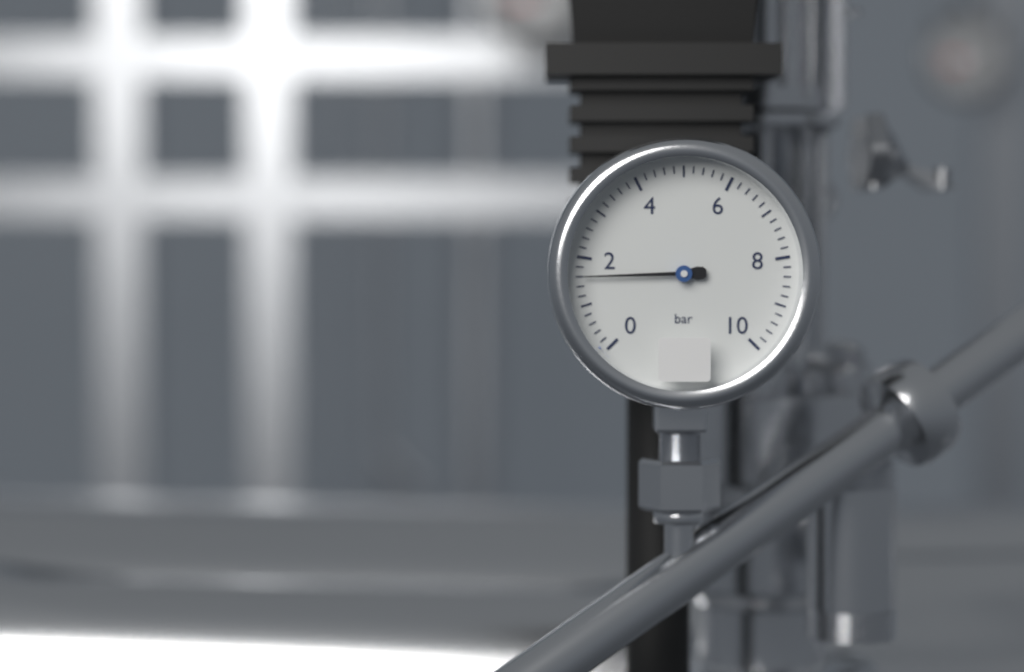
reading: 1.6 bar
